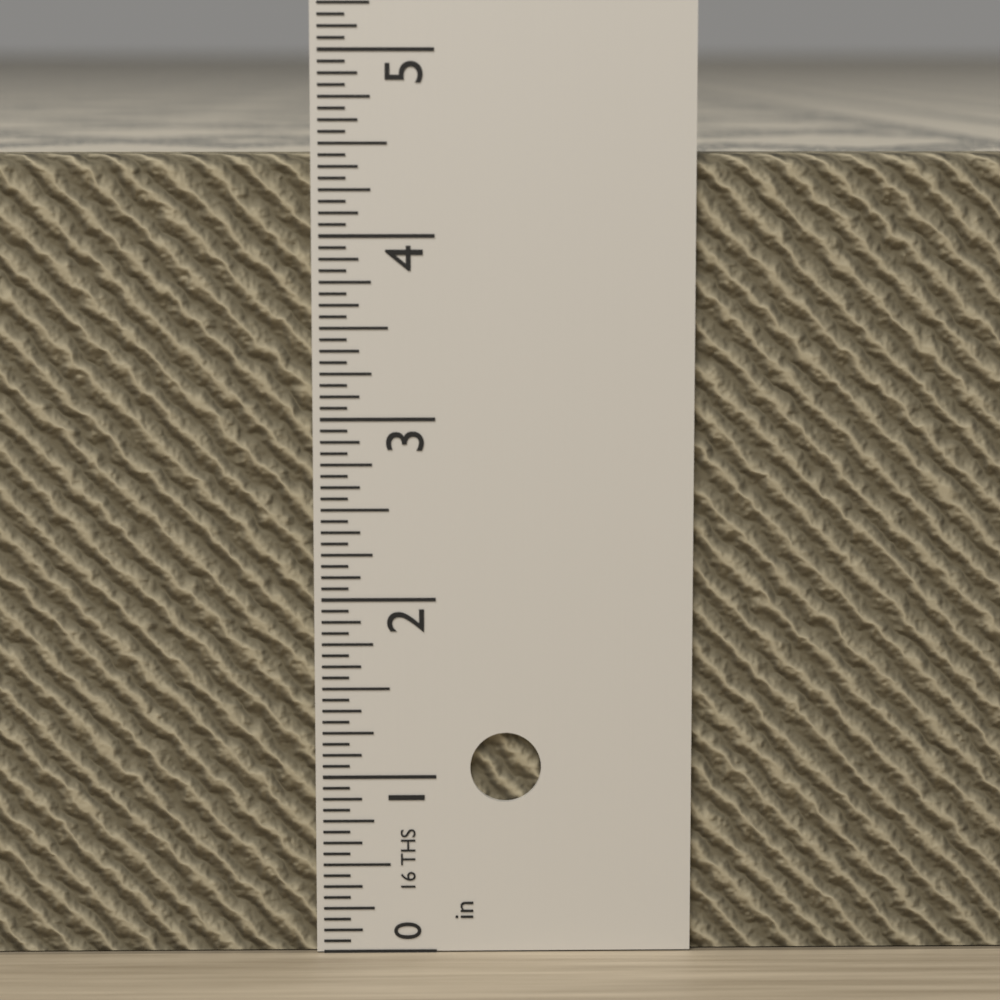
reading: 4.4375 in
